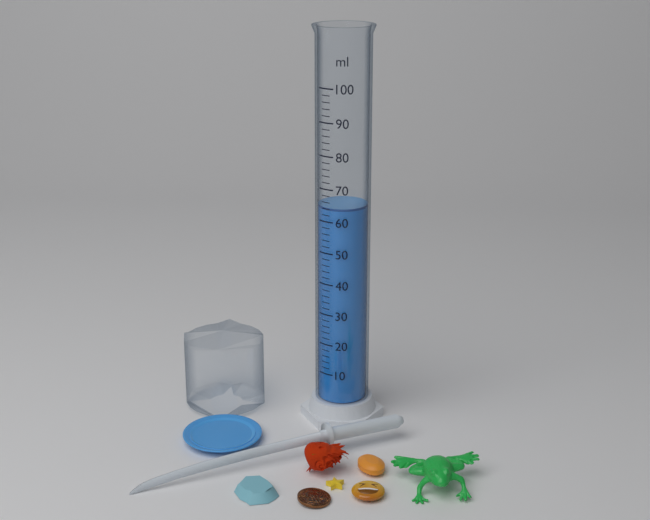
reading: 64 ml
